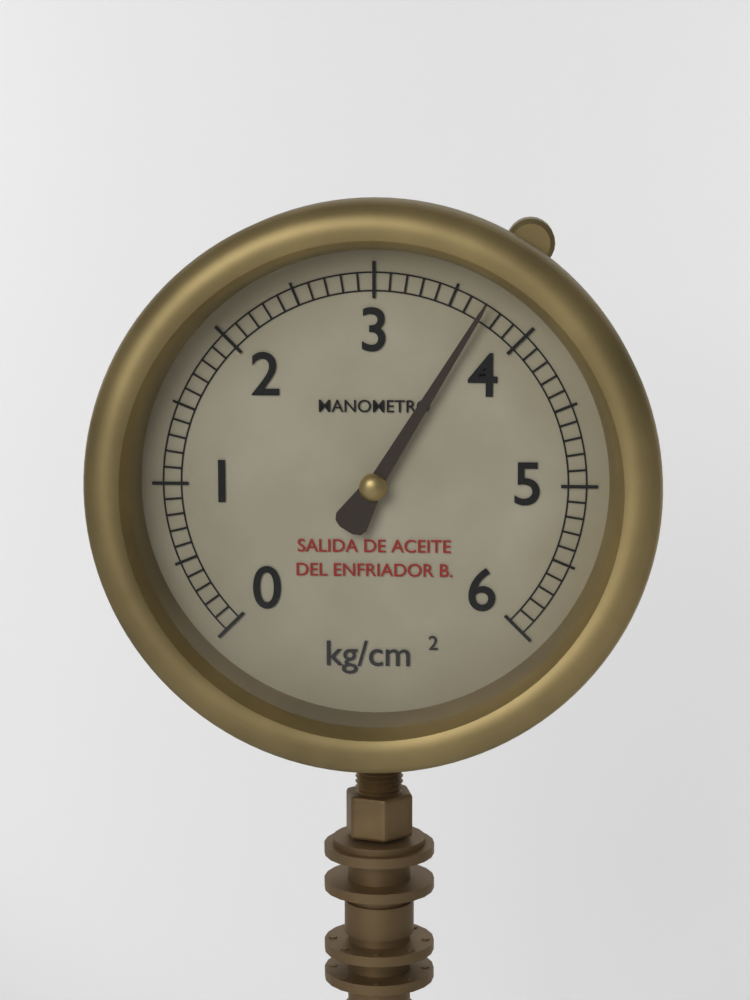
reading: 3.7 kg/cm²
